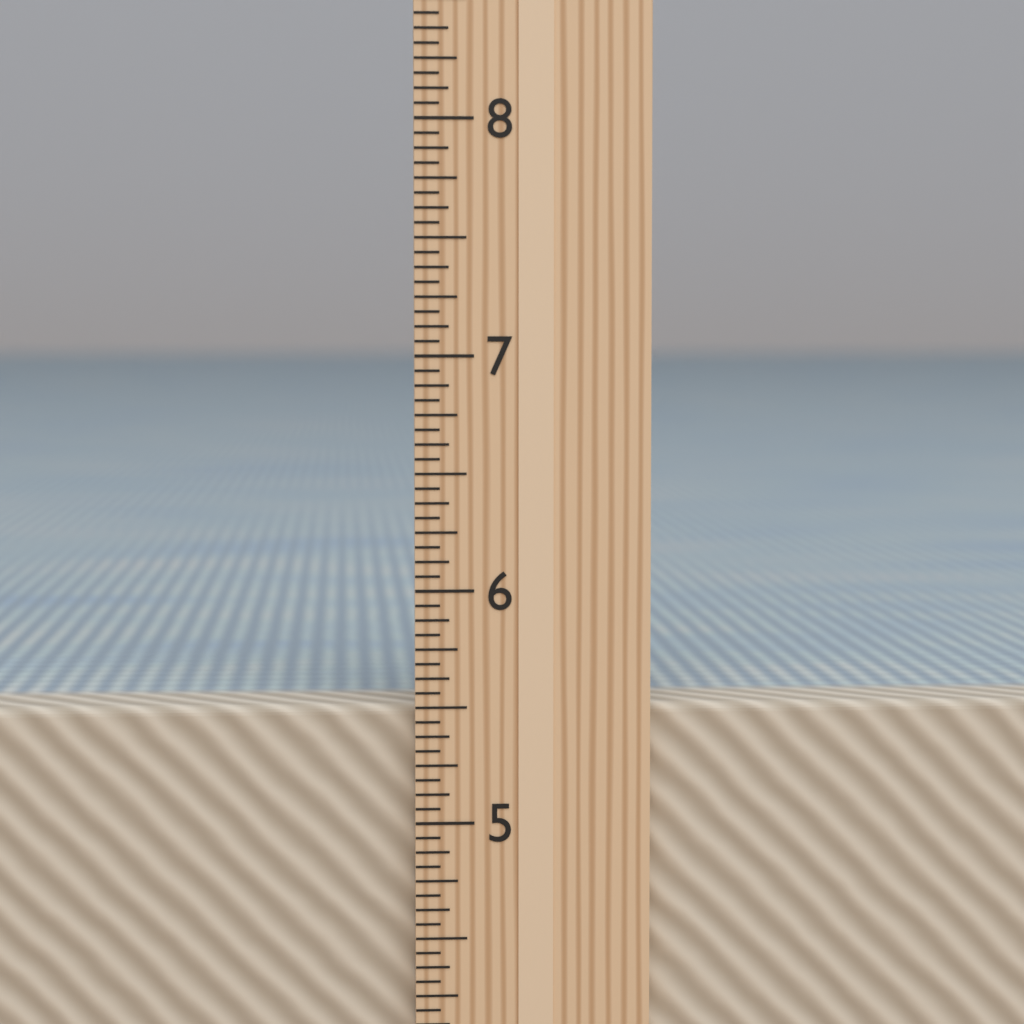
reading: 5.5000 in
